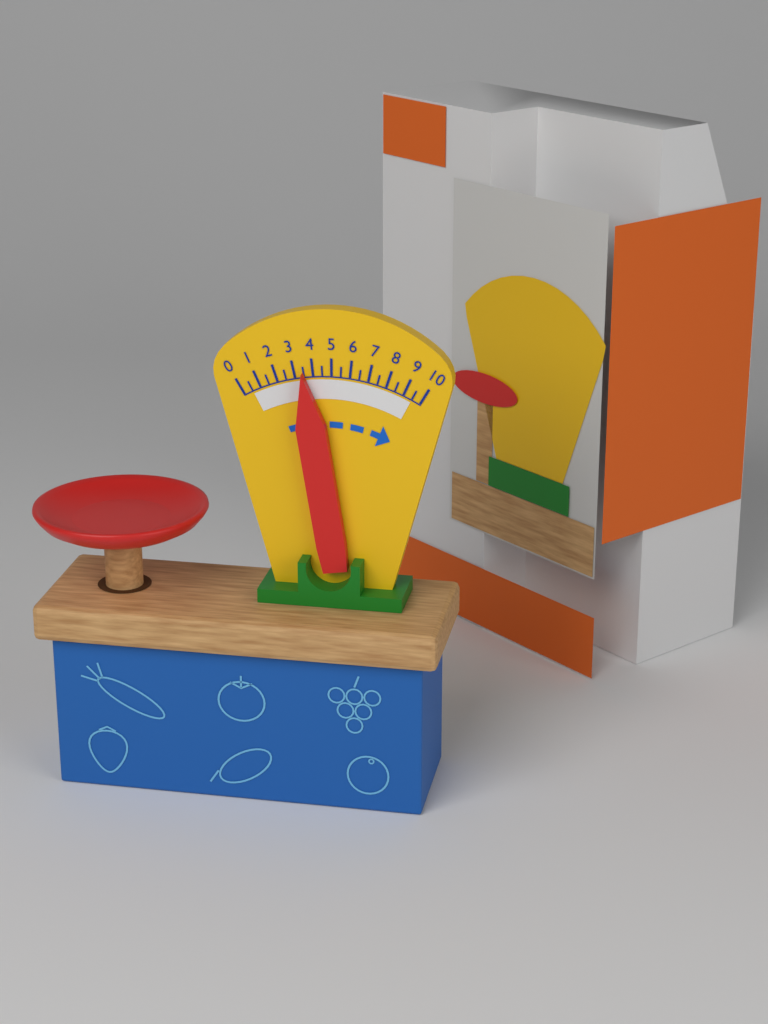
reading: 3.5 (no unit)
